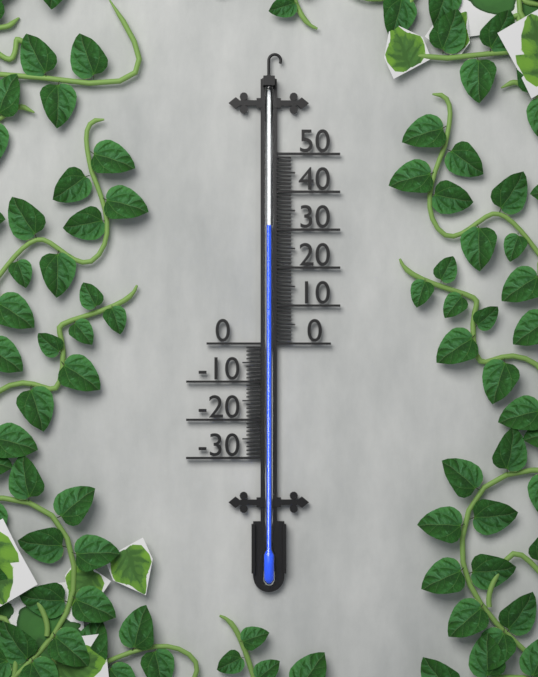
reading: 31 (no unit)
